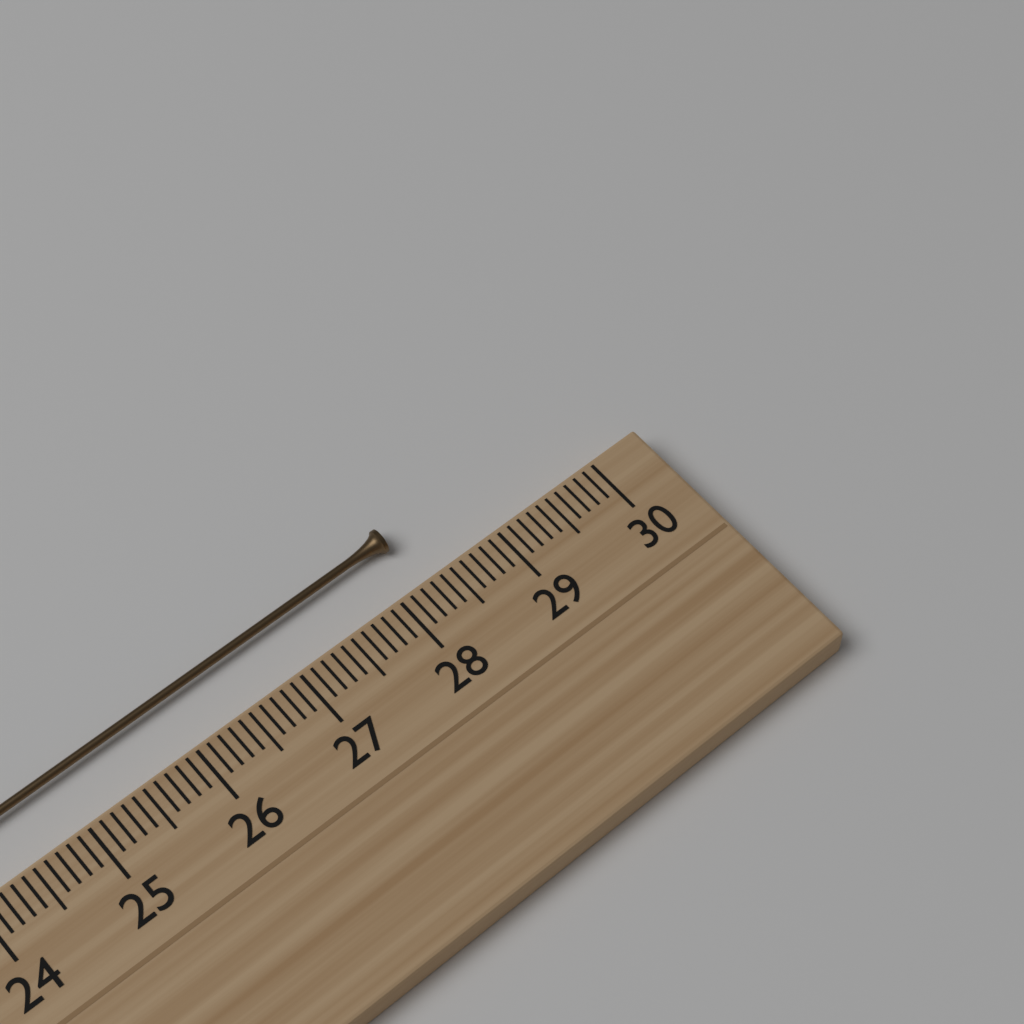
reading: 28.3 cm
